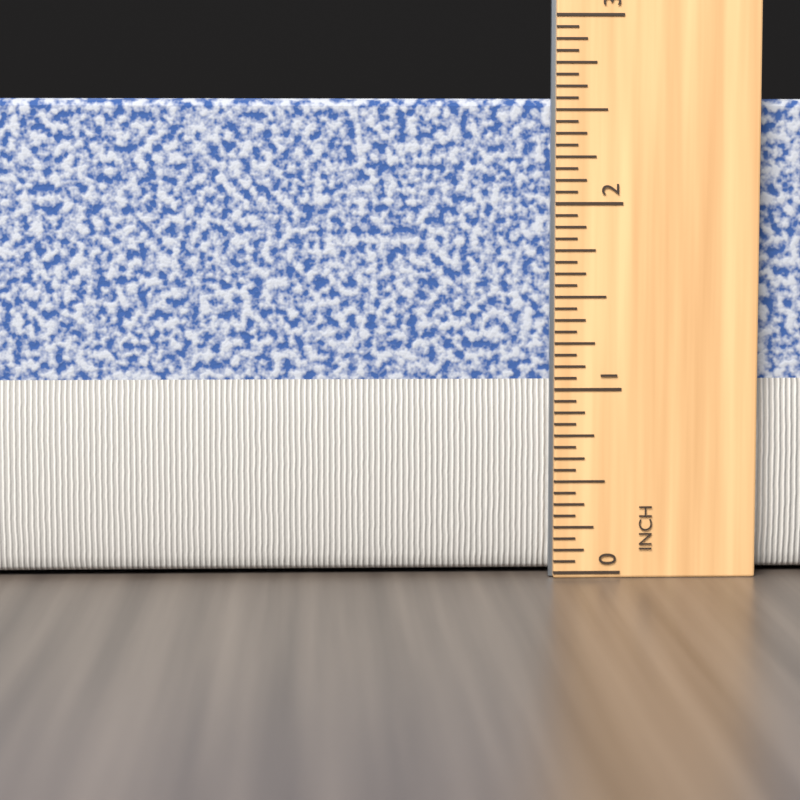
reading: 2.5625 in
